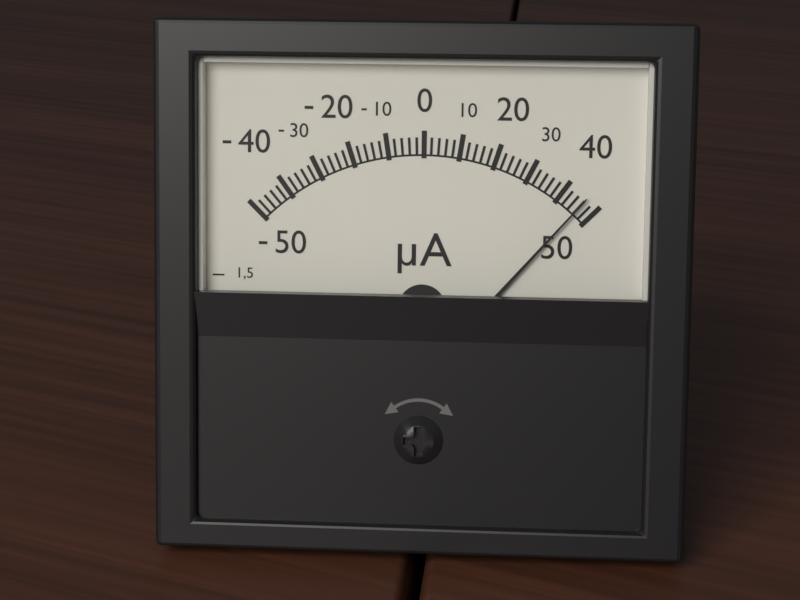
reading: 46 µA
